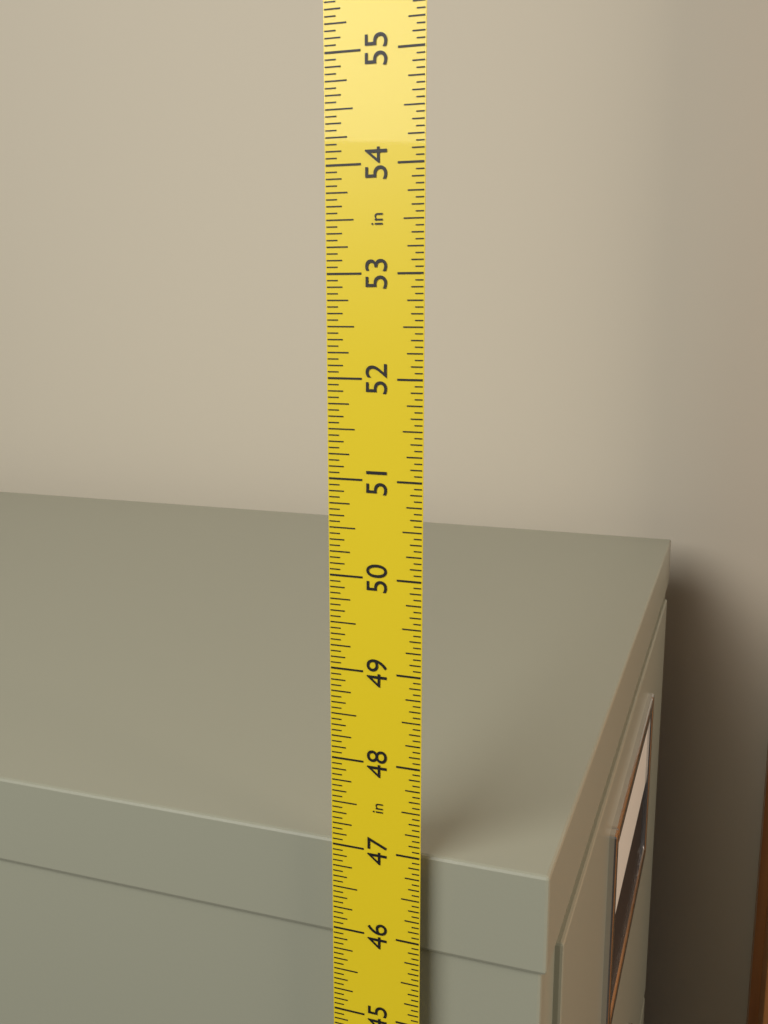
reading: 46.9375 in
